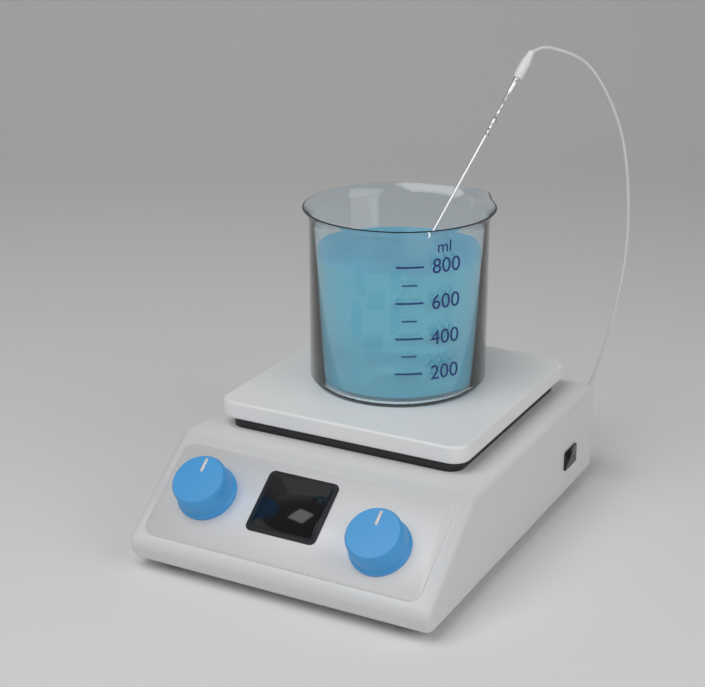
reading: 750 ml
